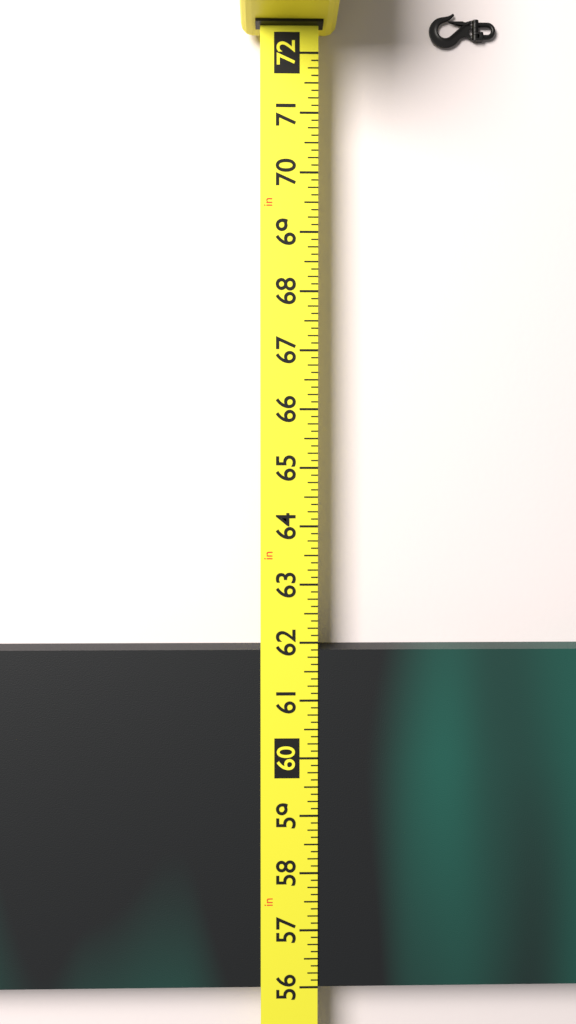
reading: 61.875 in
